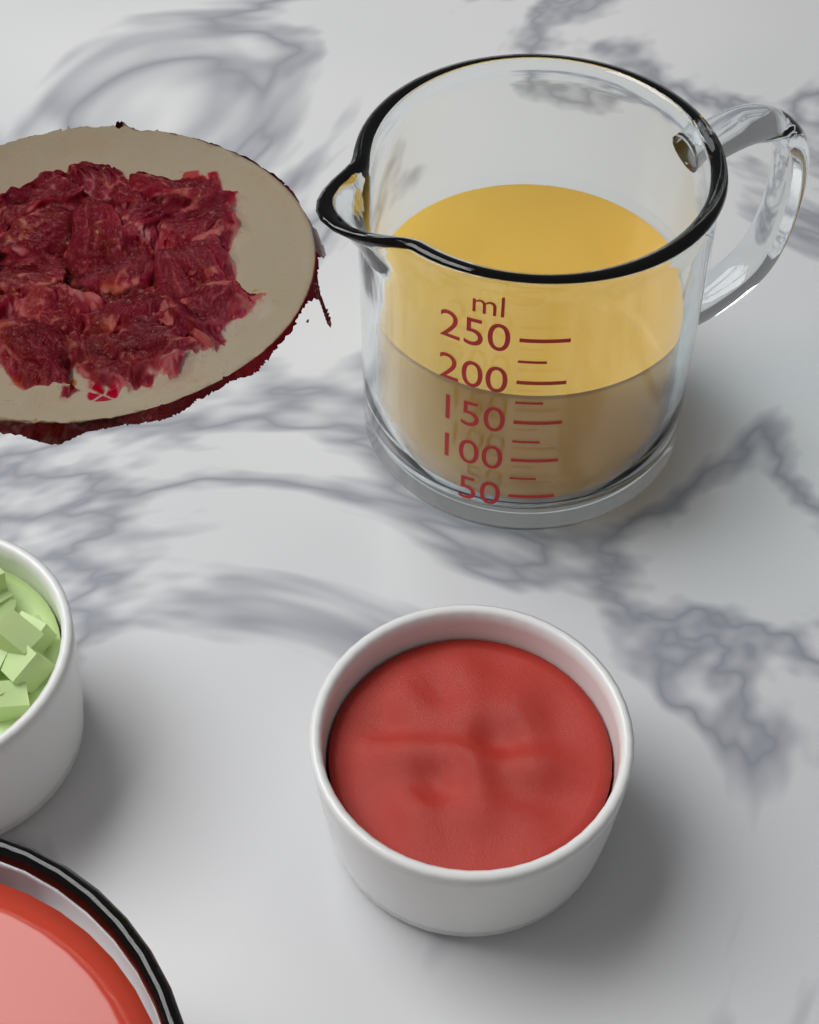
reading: 175 ml
